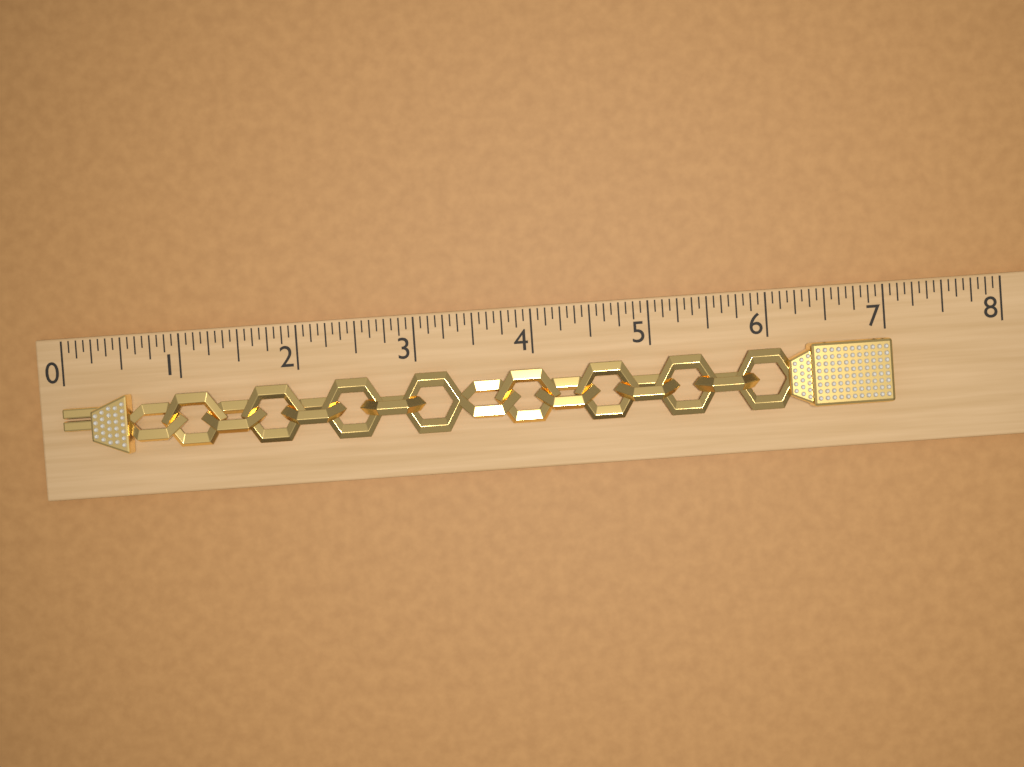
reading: 7.0000 (no unit)
